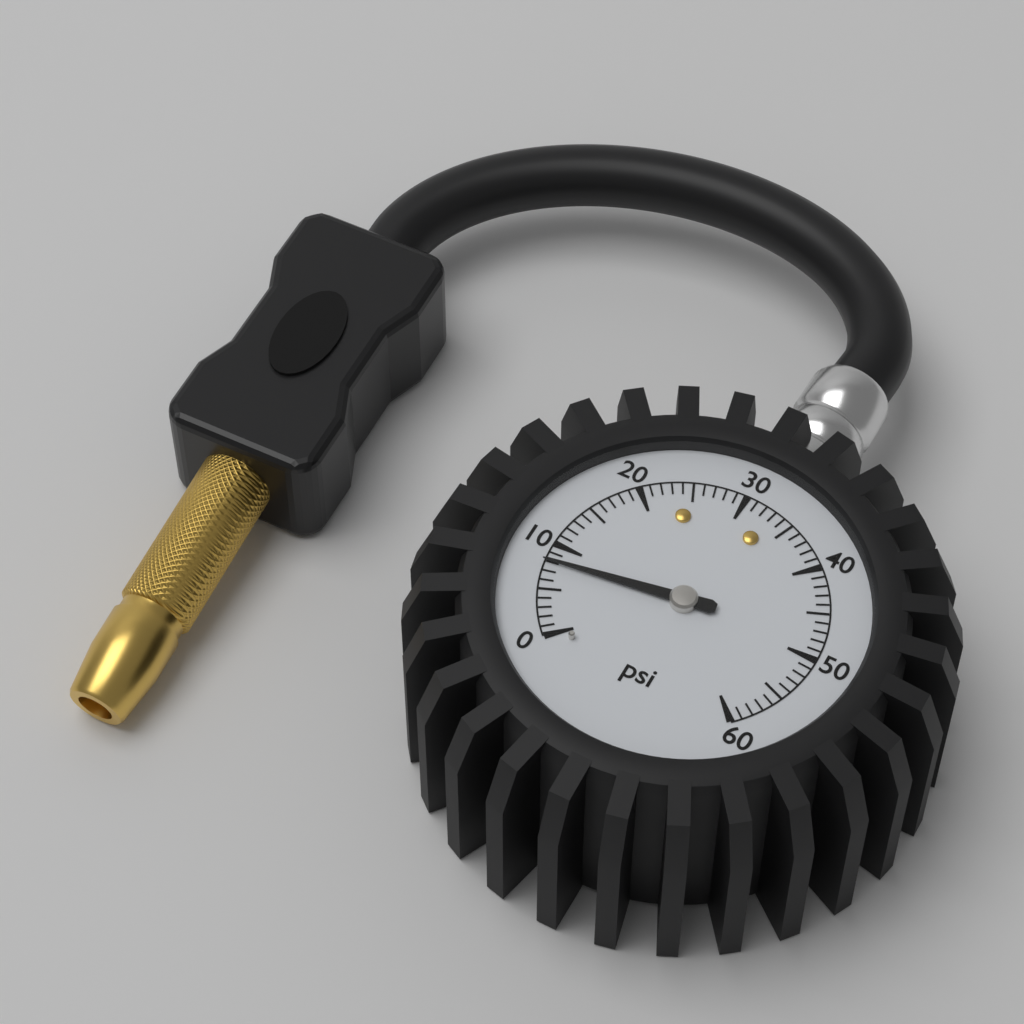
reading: 8 psi
